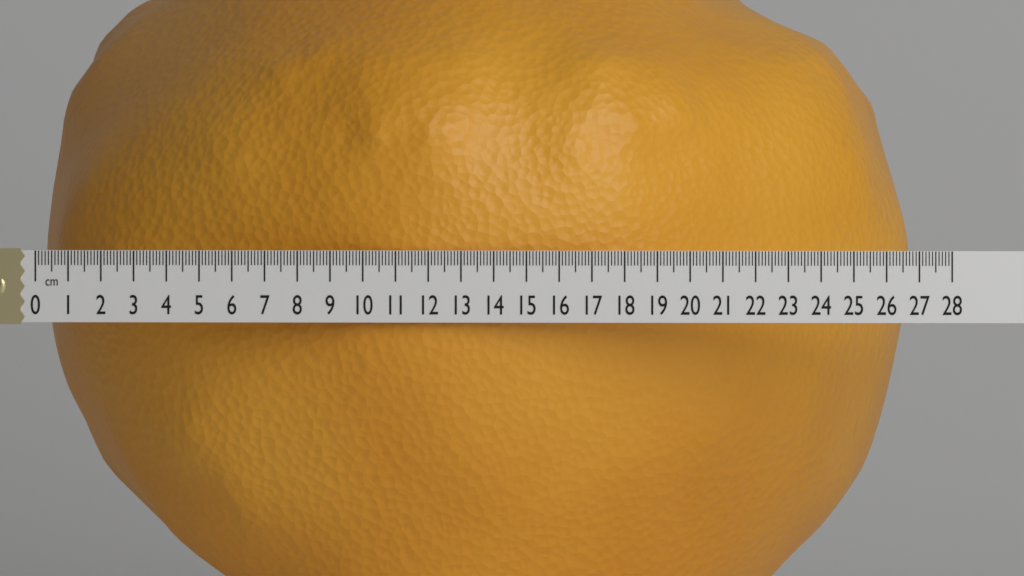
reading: 26.5 cm
